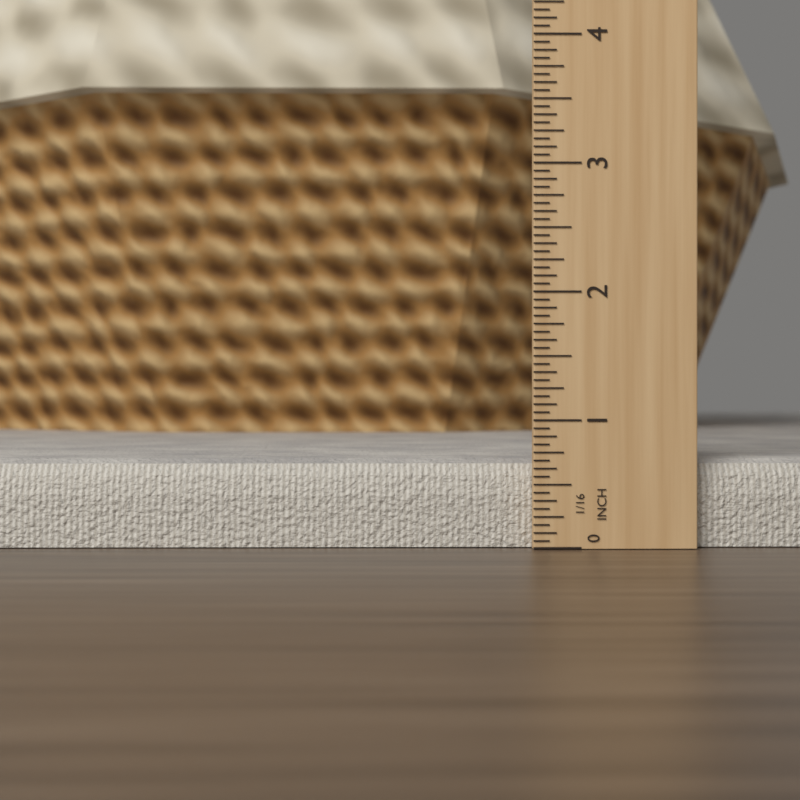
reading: 0.6875 in
